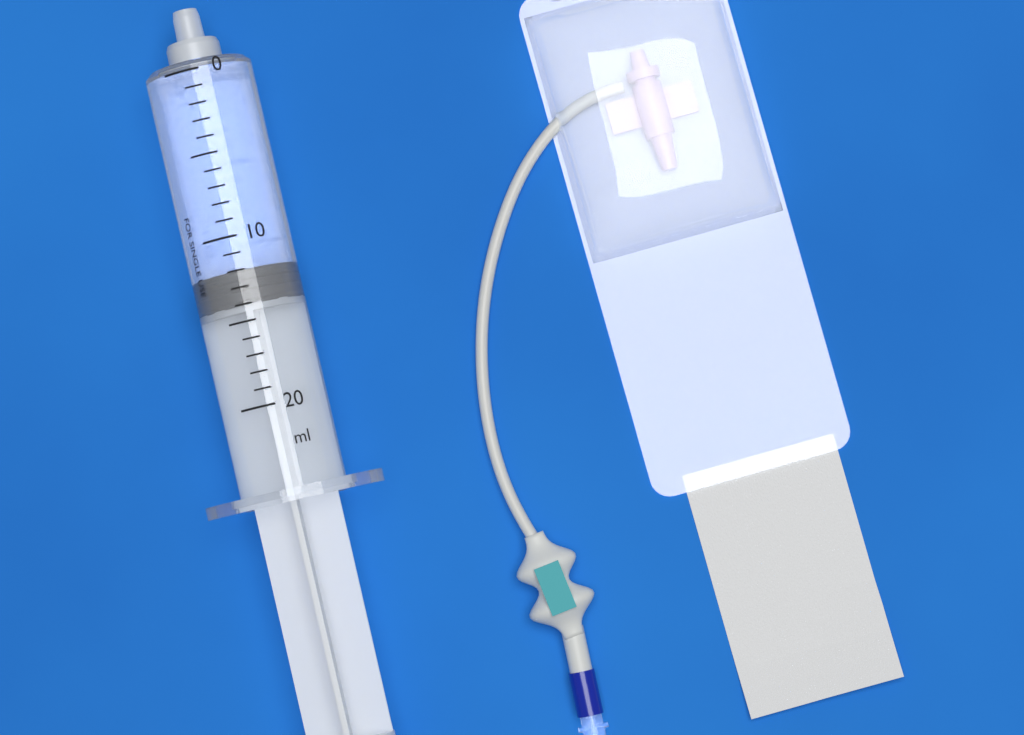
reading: 12 ml
